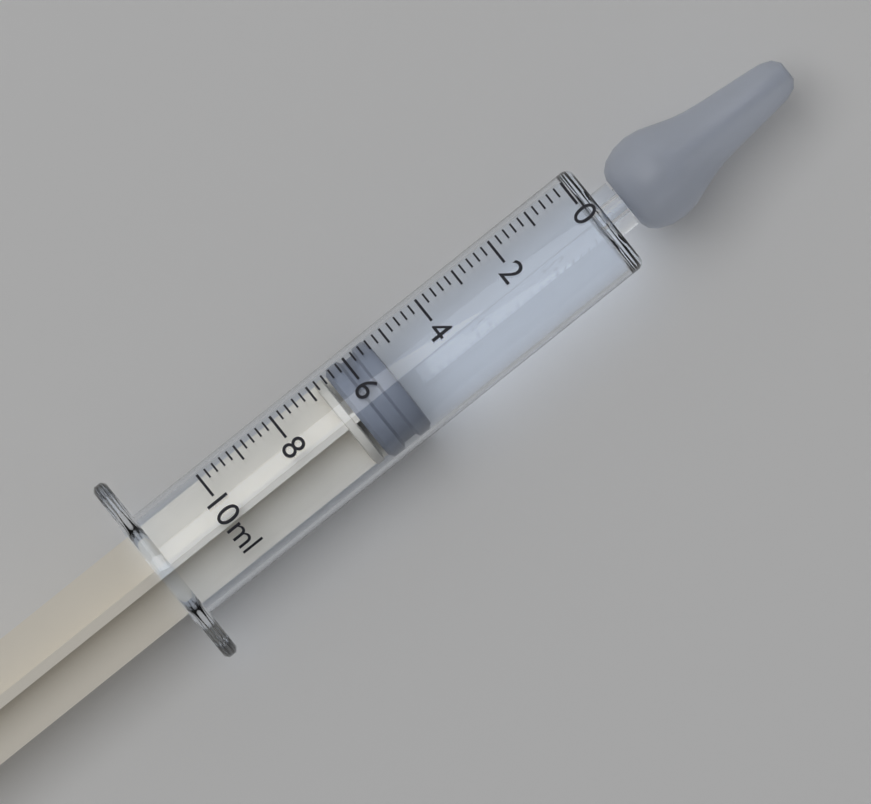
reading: 5.4 ml
